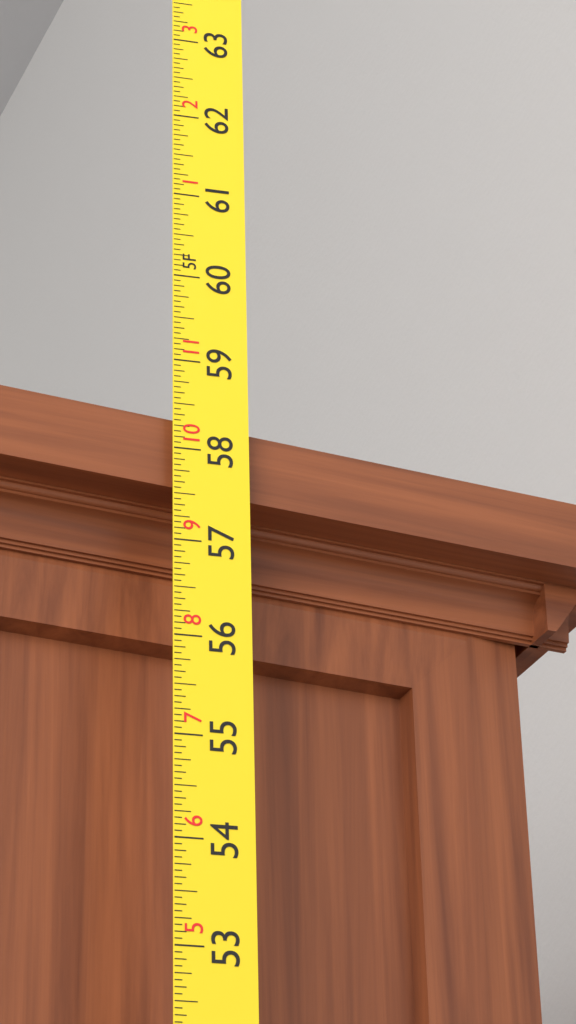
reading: 58.3750 in
